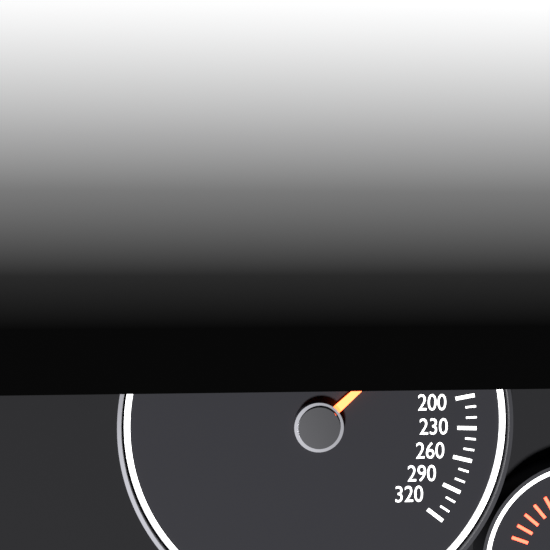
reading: 120 km/h
